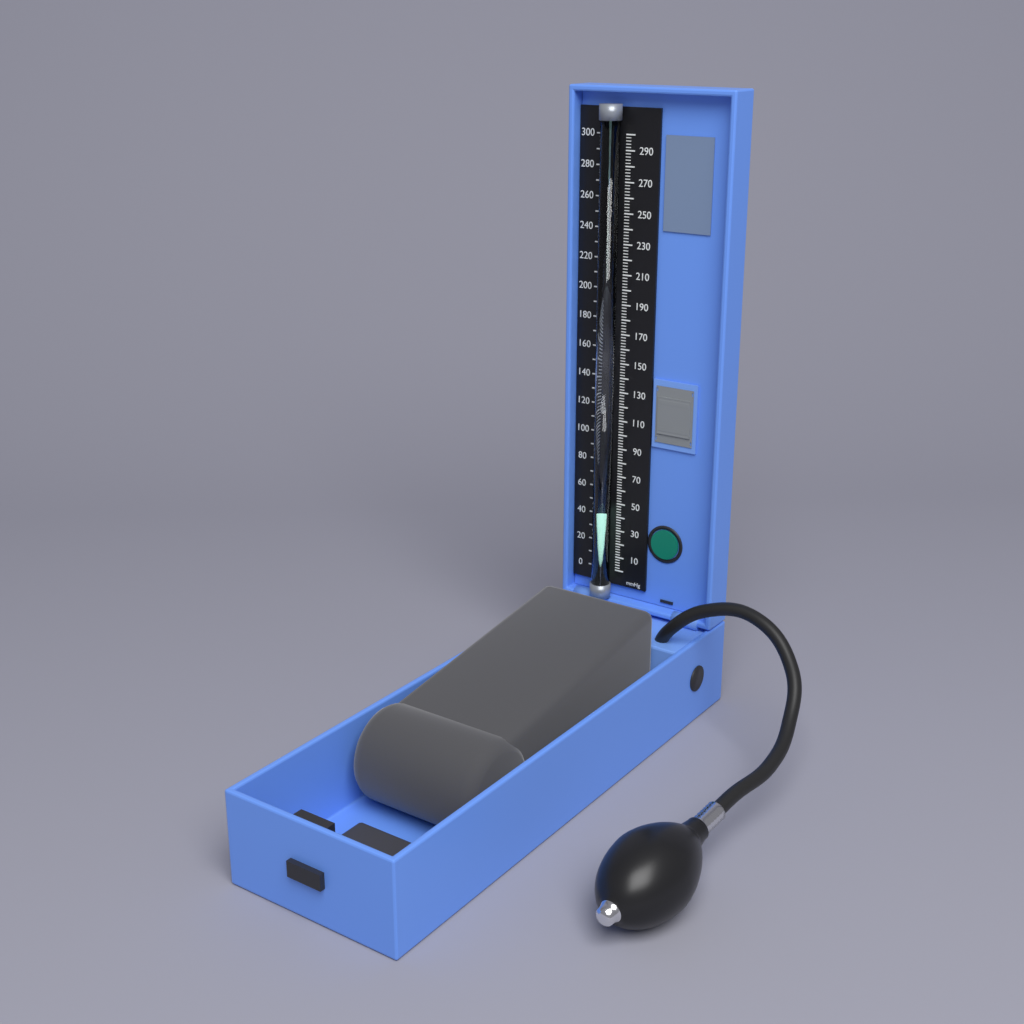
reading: 46 mmHg
